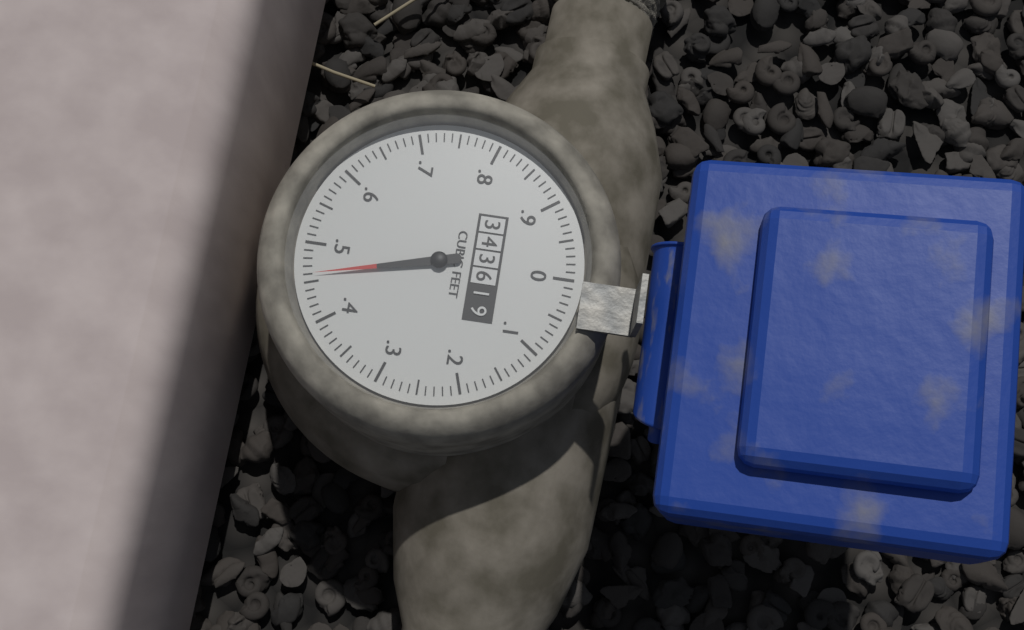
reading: 0.46 cubic feet
